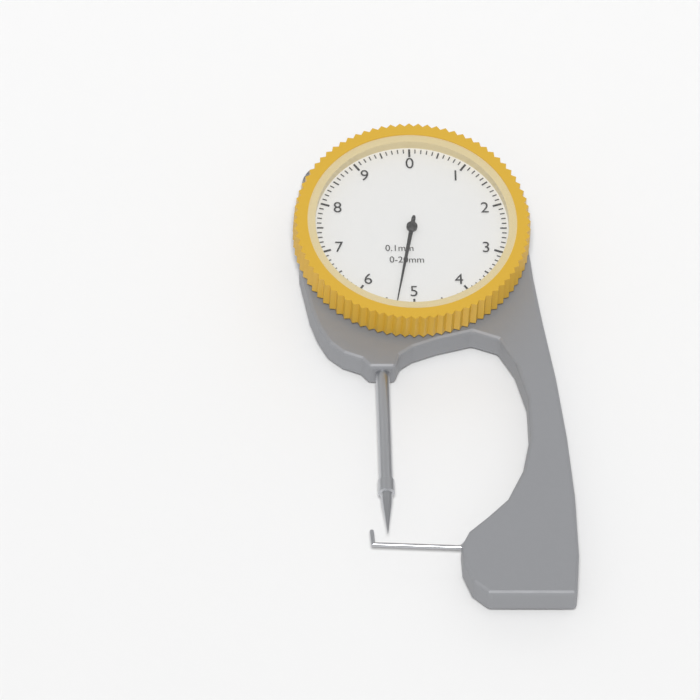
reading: 5.3 mm
